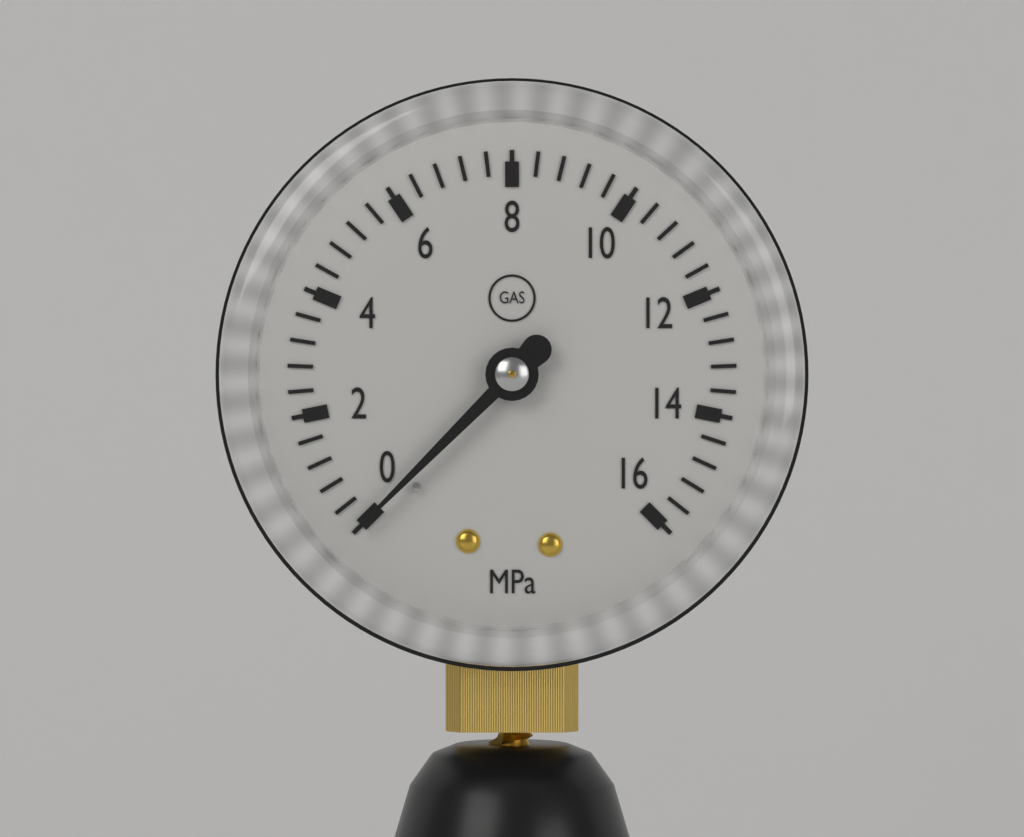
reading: 0.0 MPa
